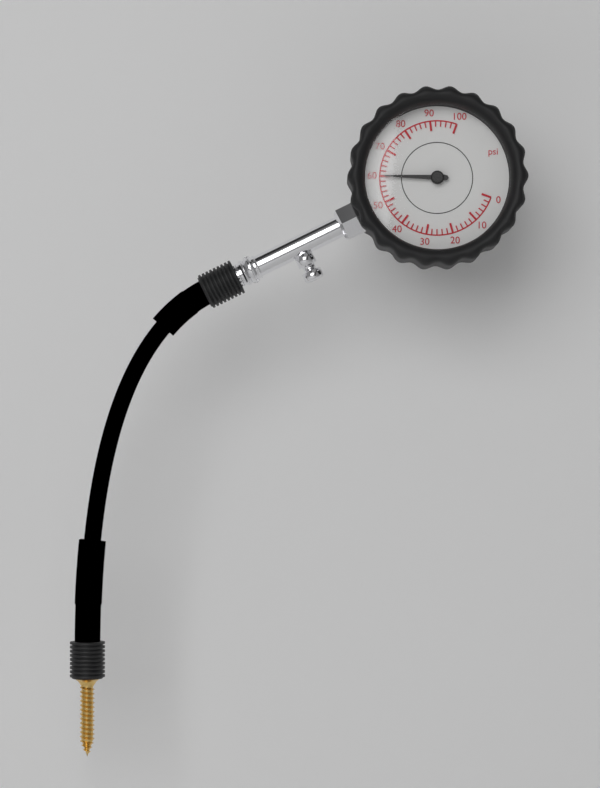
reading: 60 psi
